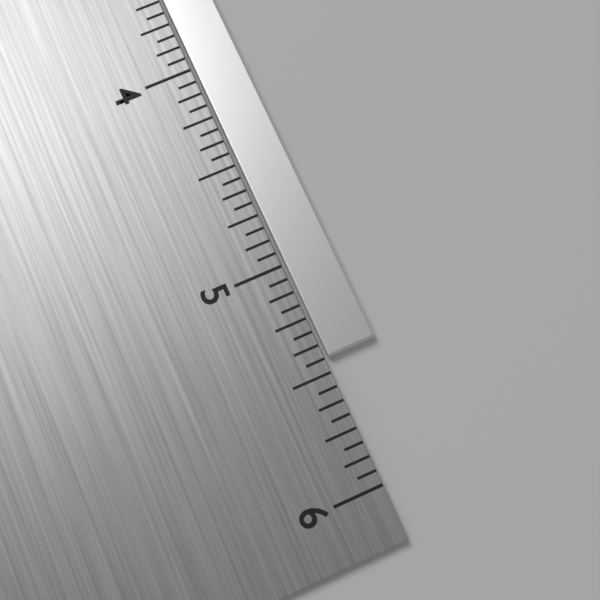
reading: 5.4375 in
